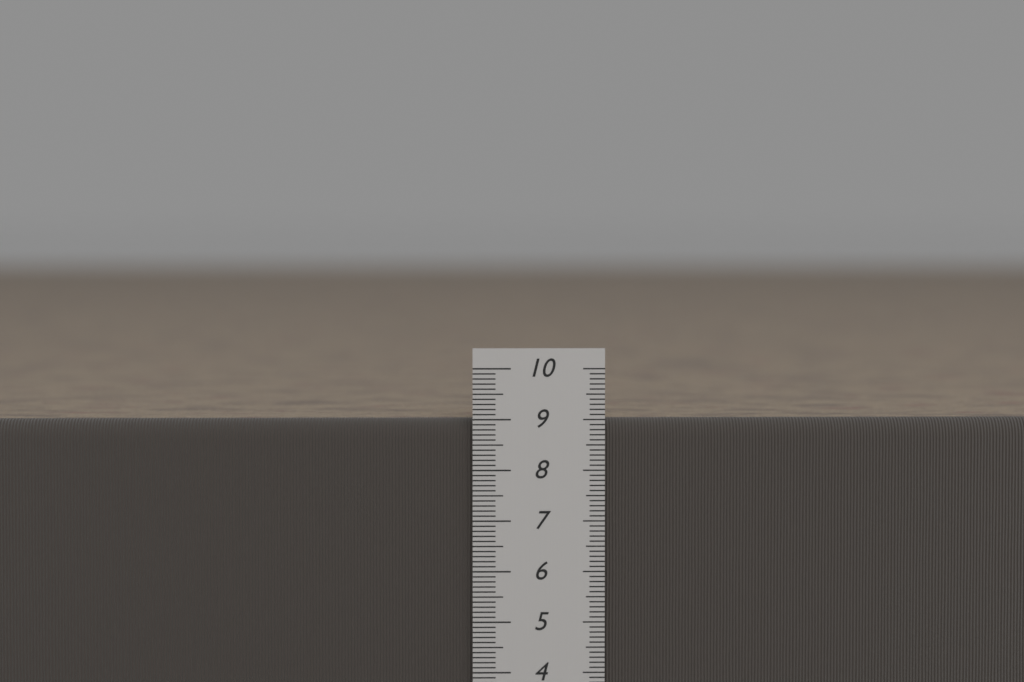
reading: 9.0 cm
